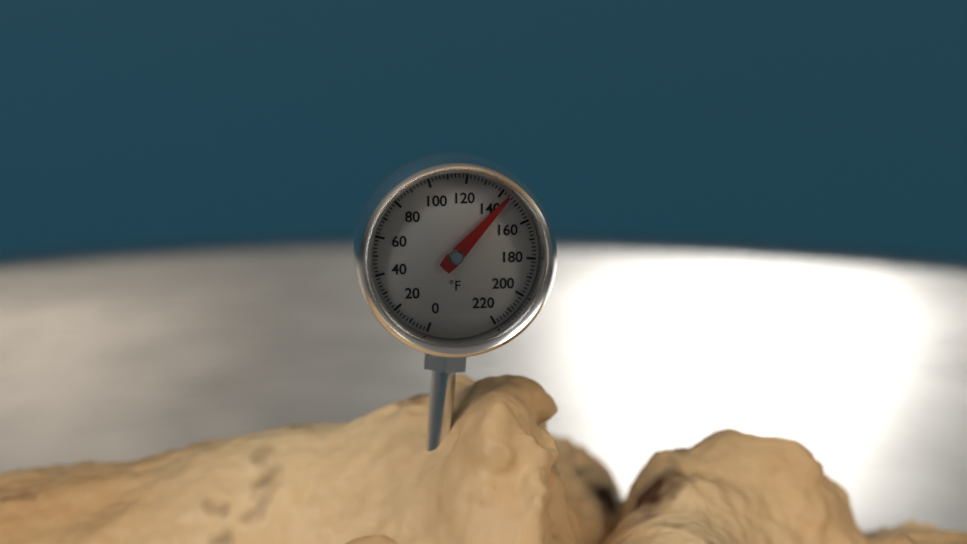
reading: 144 °F
